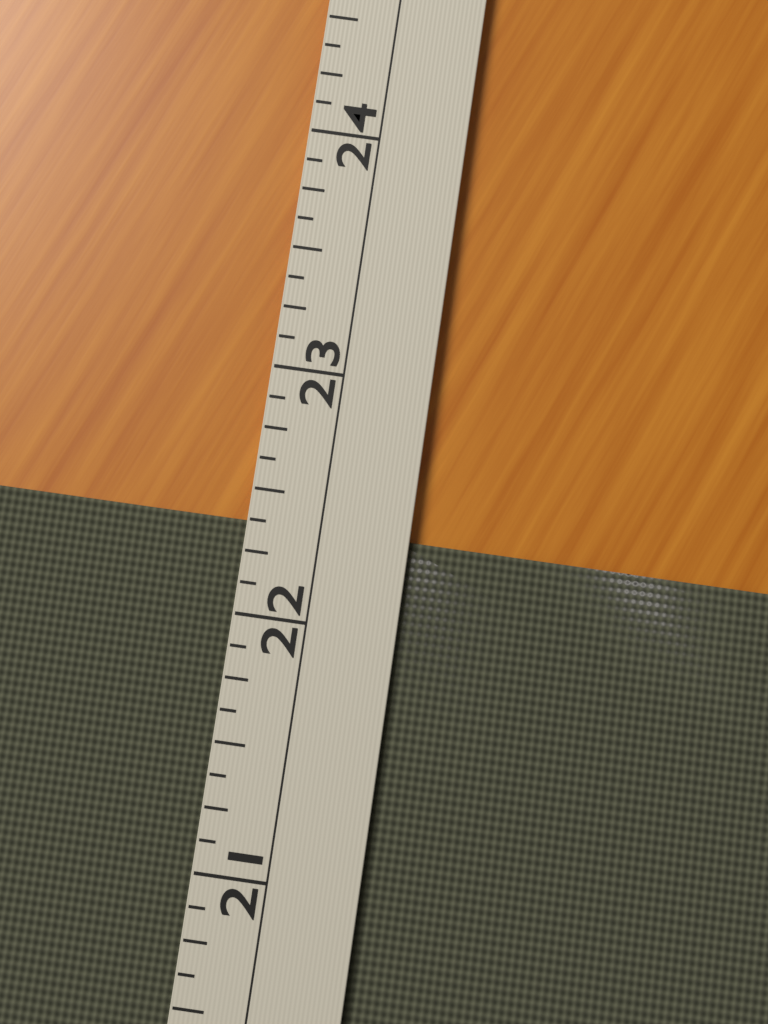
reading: 22.375 (no unit)
